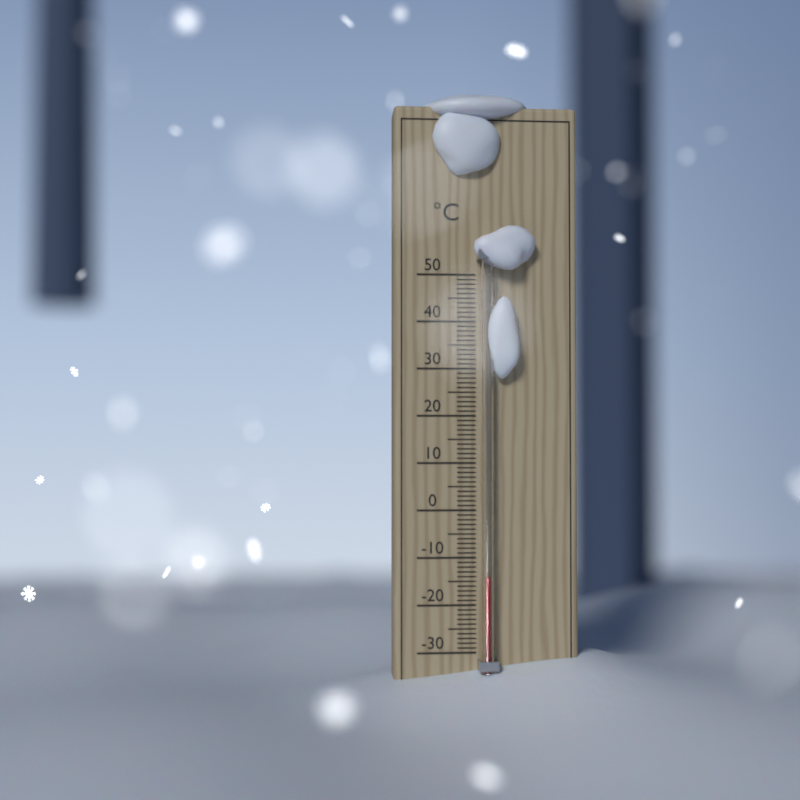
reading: -14 °C
